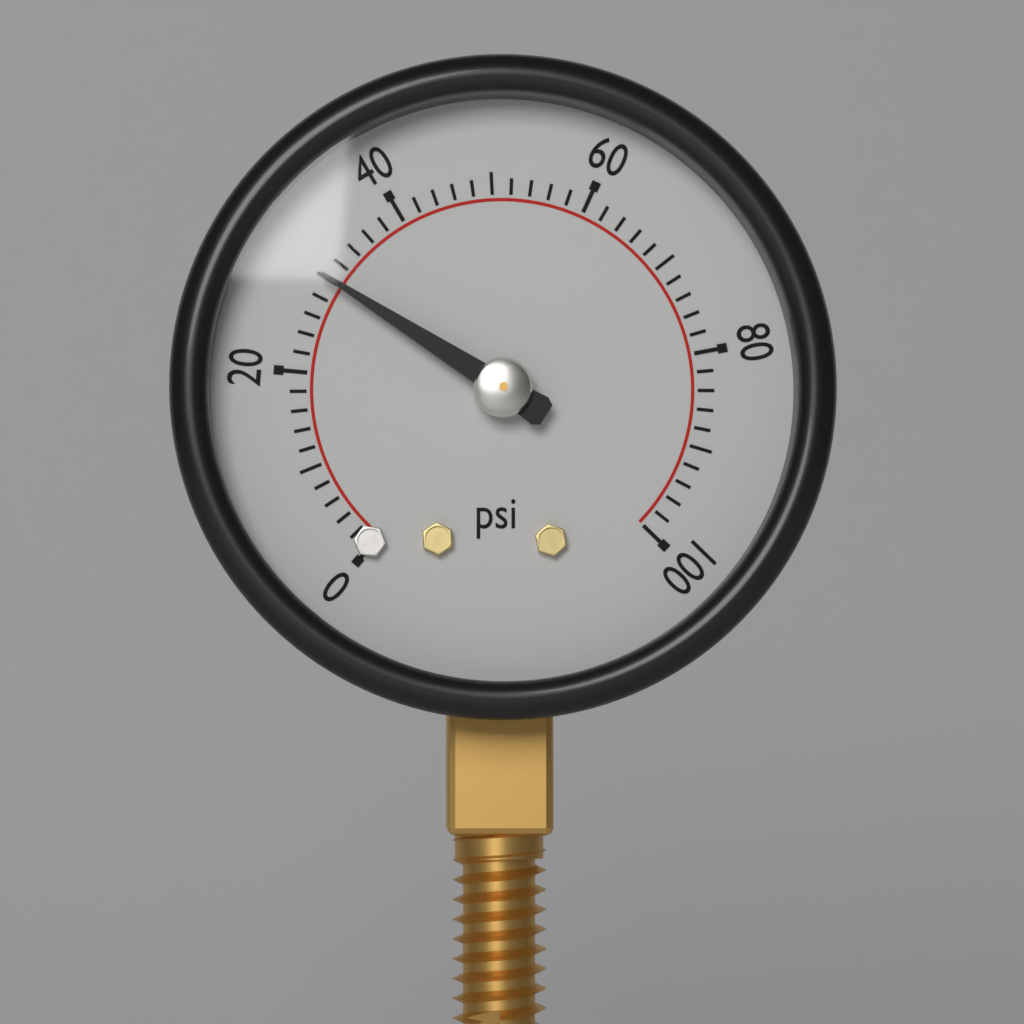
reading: 30 psi
